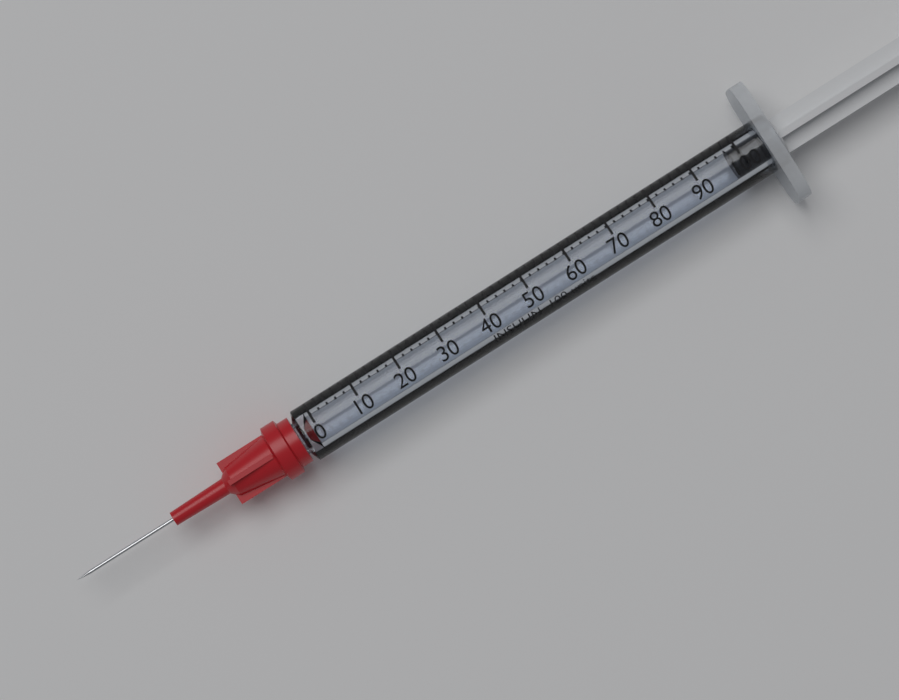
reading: 98 units
